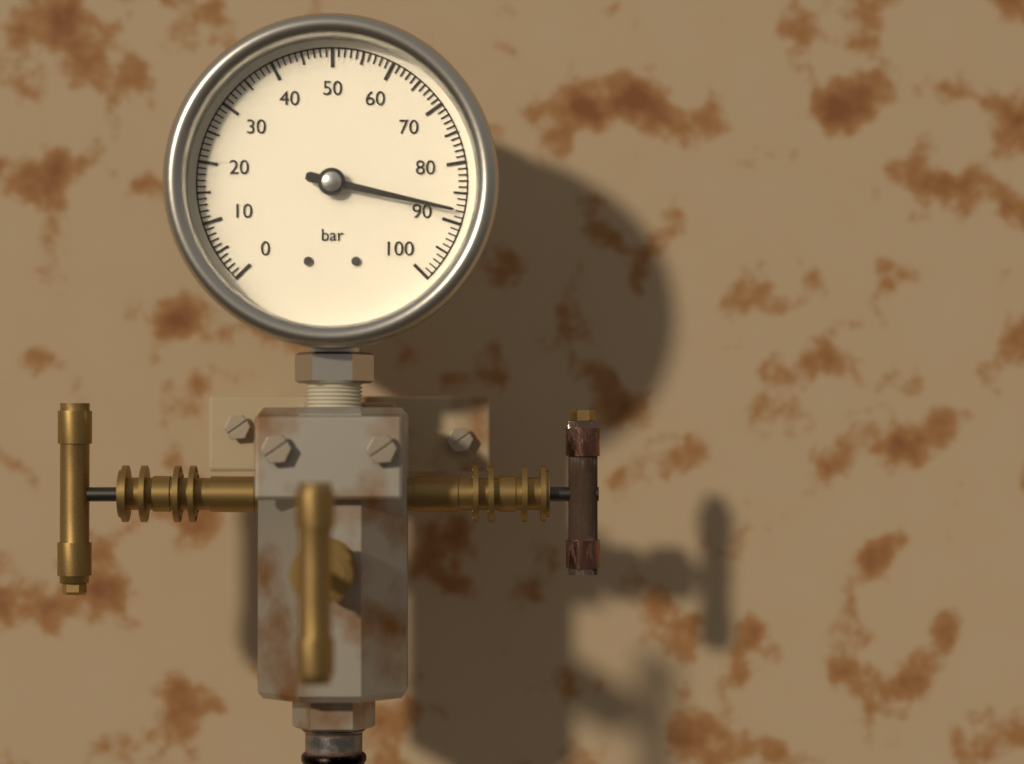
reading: 88 bar
